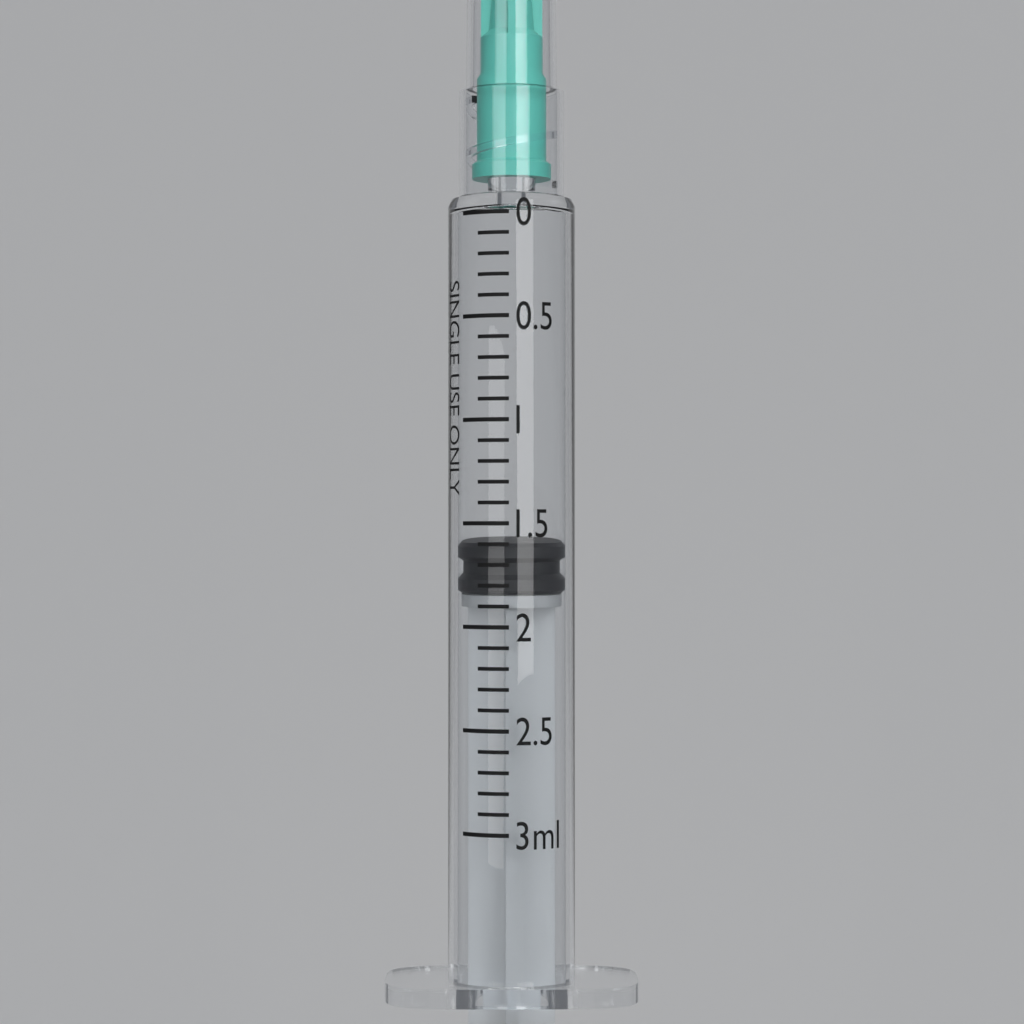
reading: 1.6 ml
